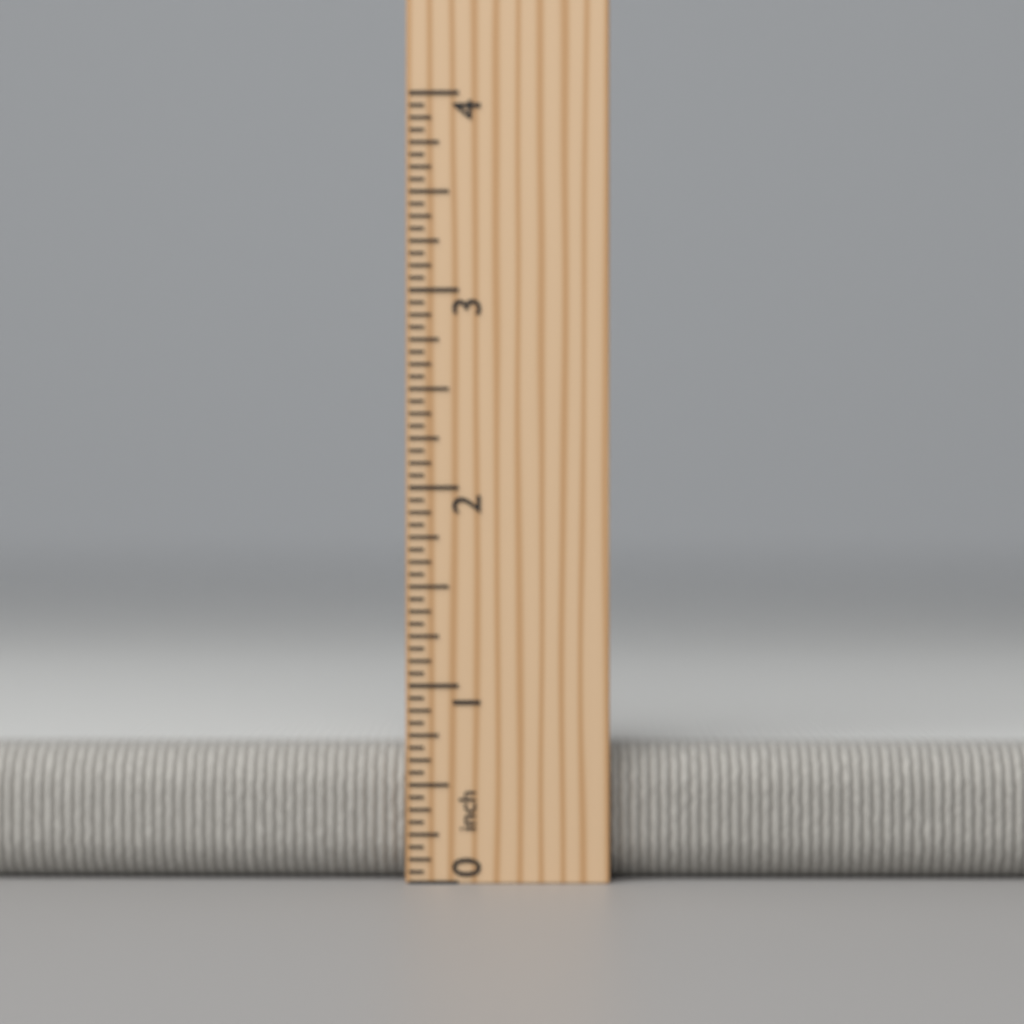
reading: 0.6875 inch
